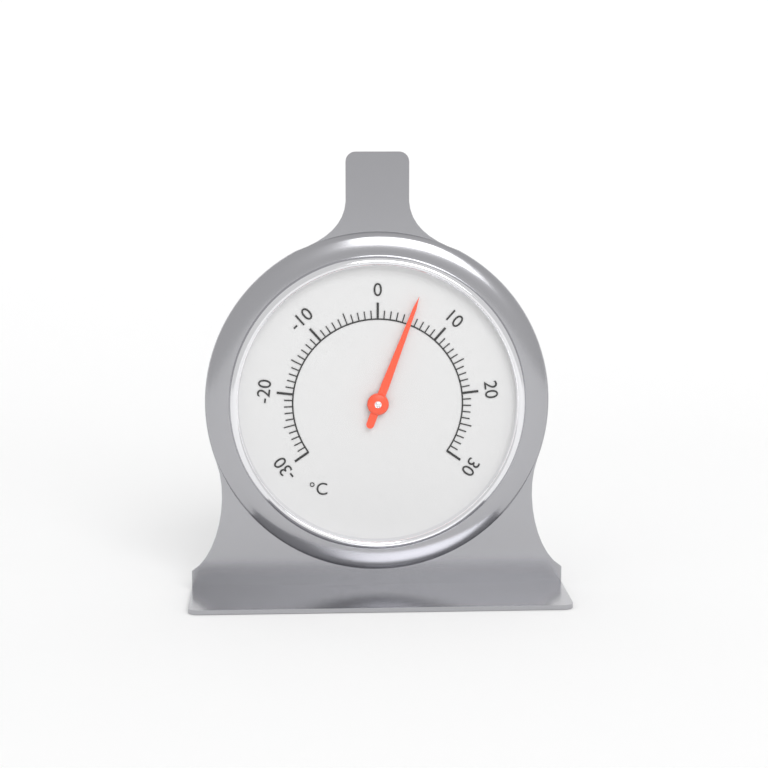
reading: 5 °C
